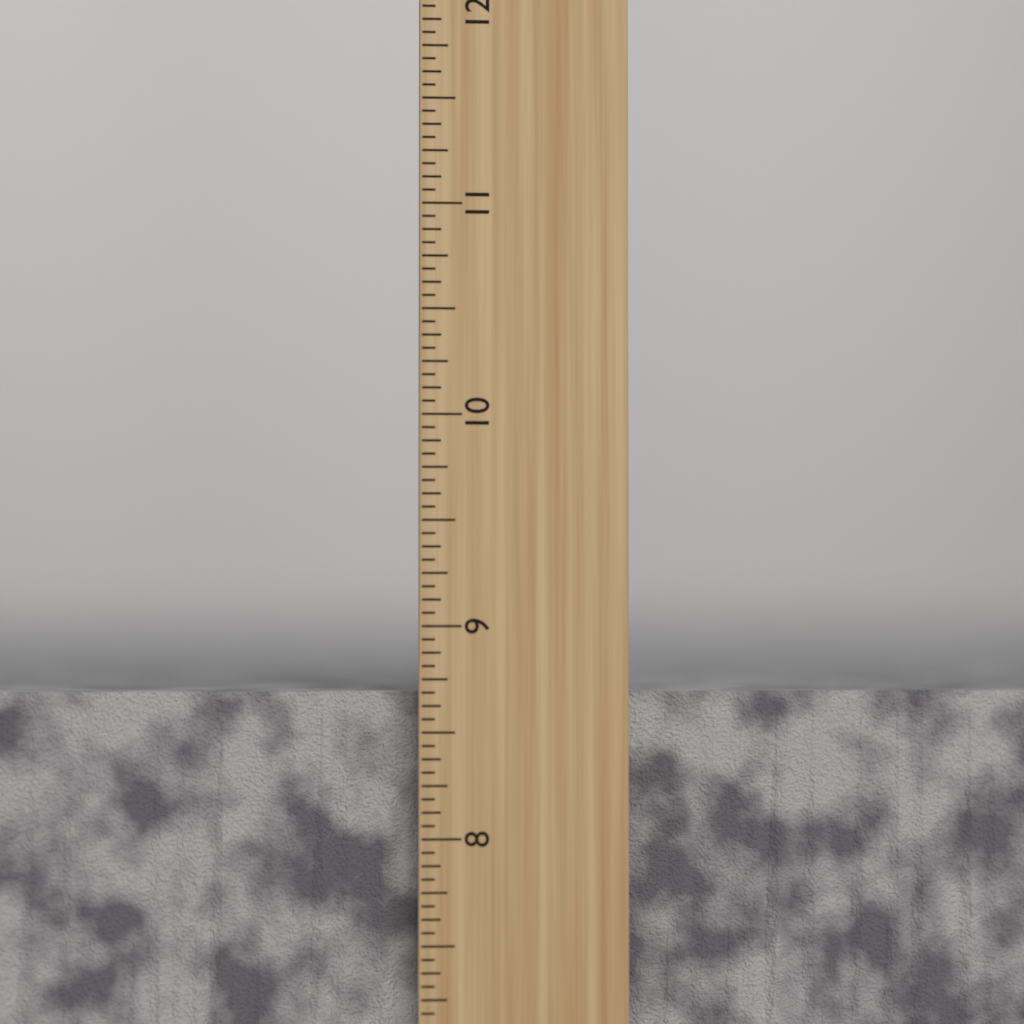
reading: 8.6875 inch
